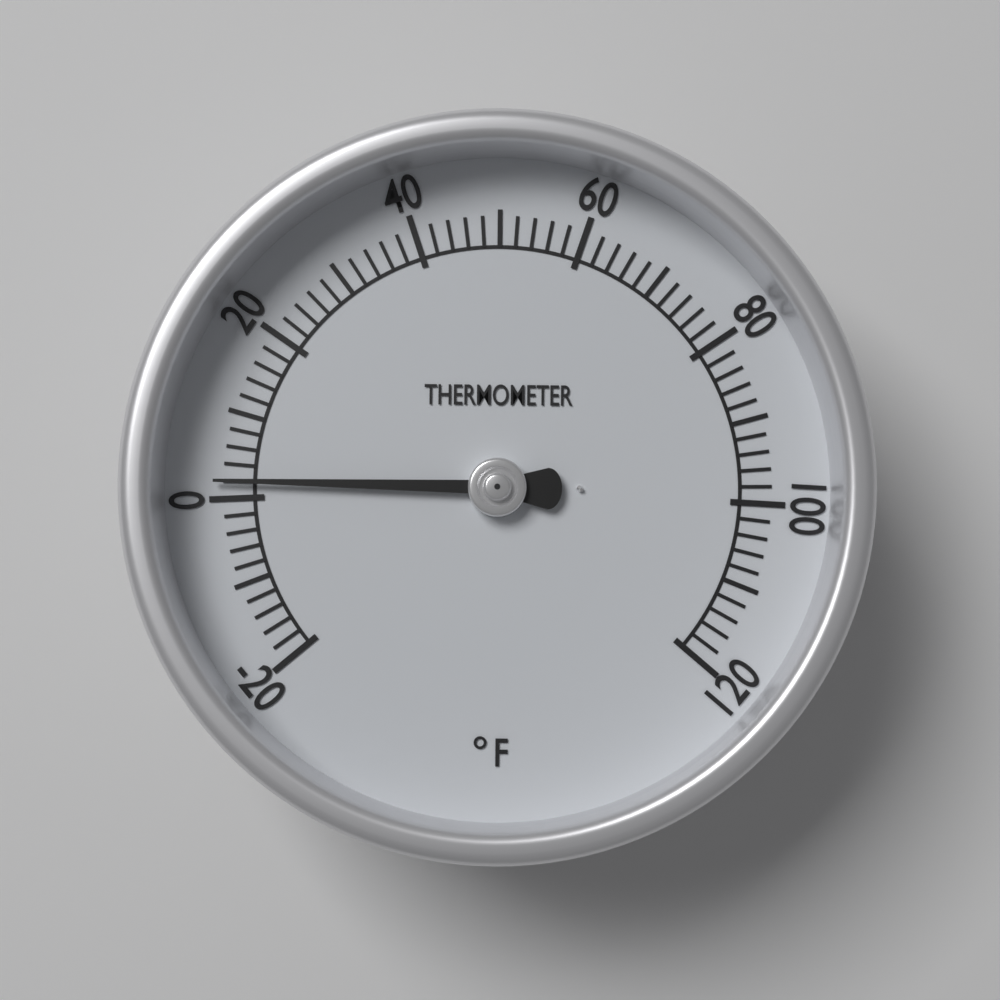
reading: 2 °F
